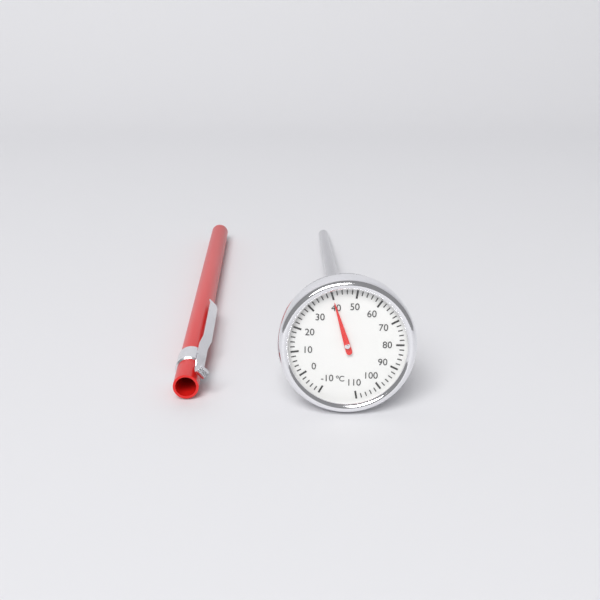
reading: 40 °C
